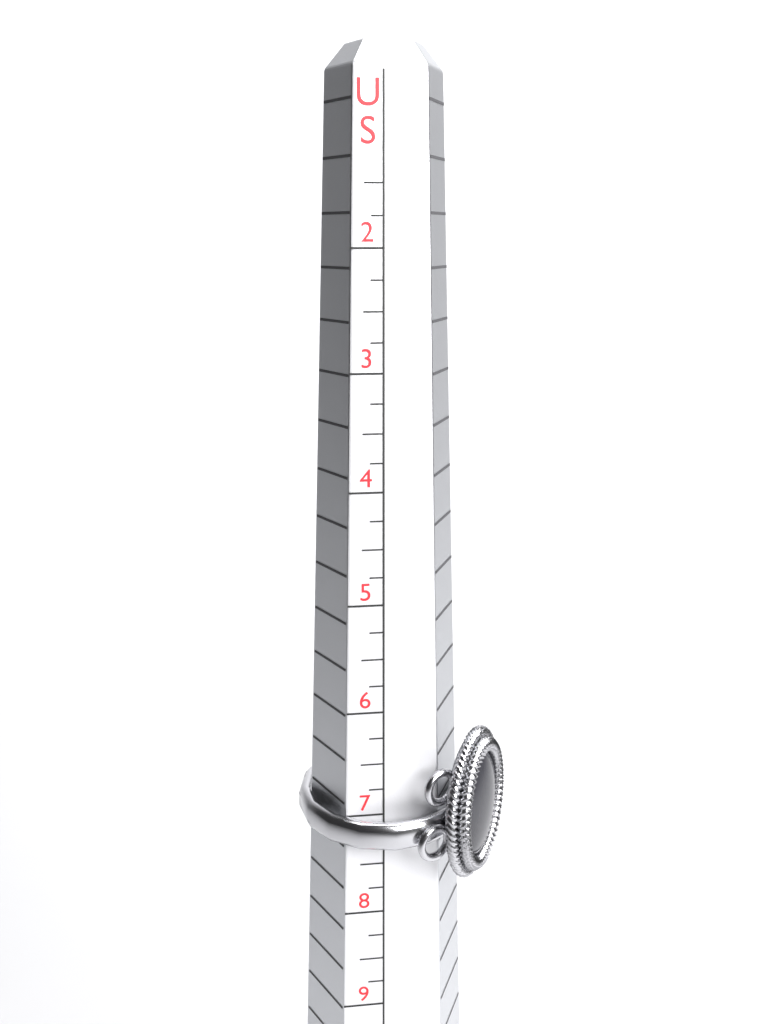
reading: 7.25 US
